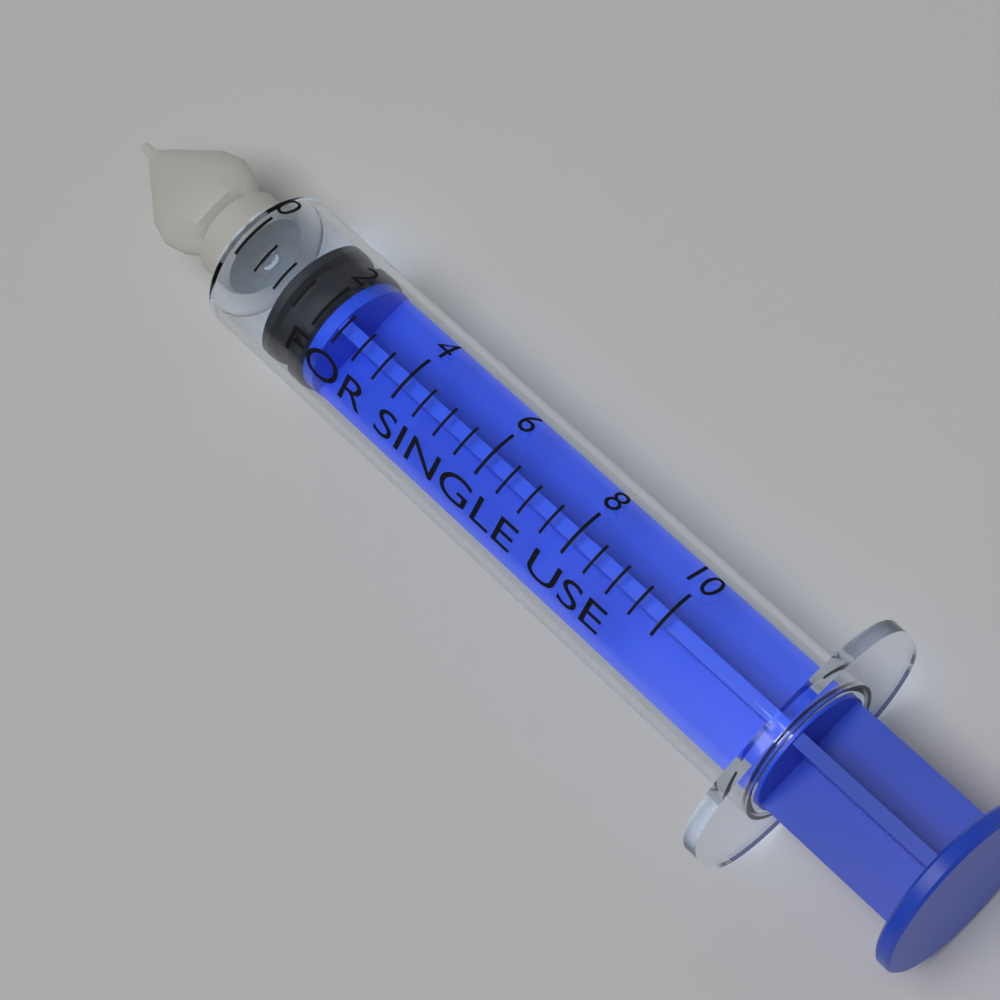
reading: 1.0 (no unit)
